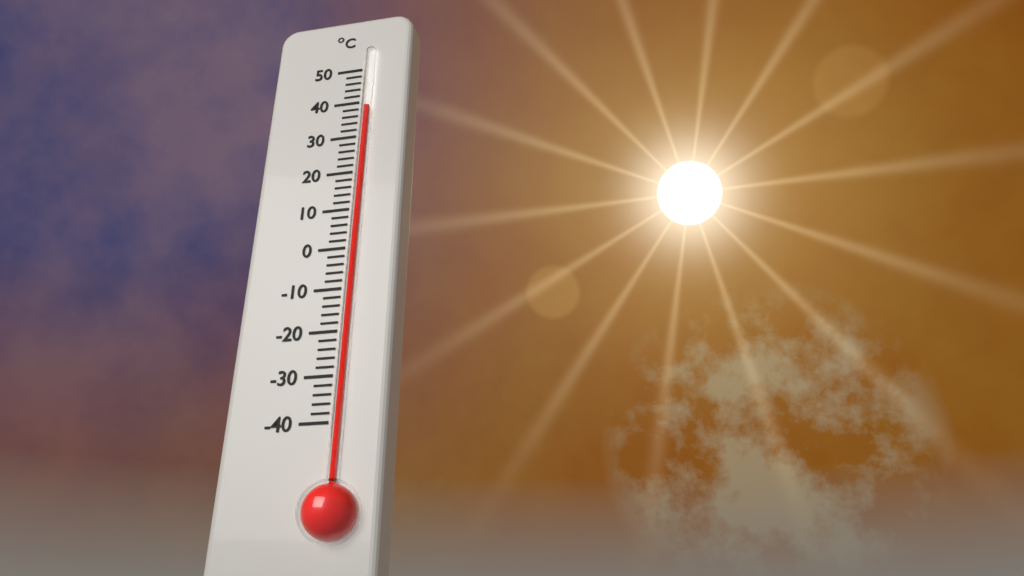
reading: 38 °C
